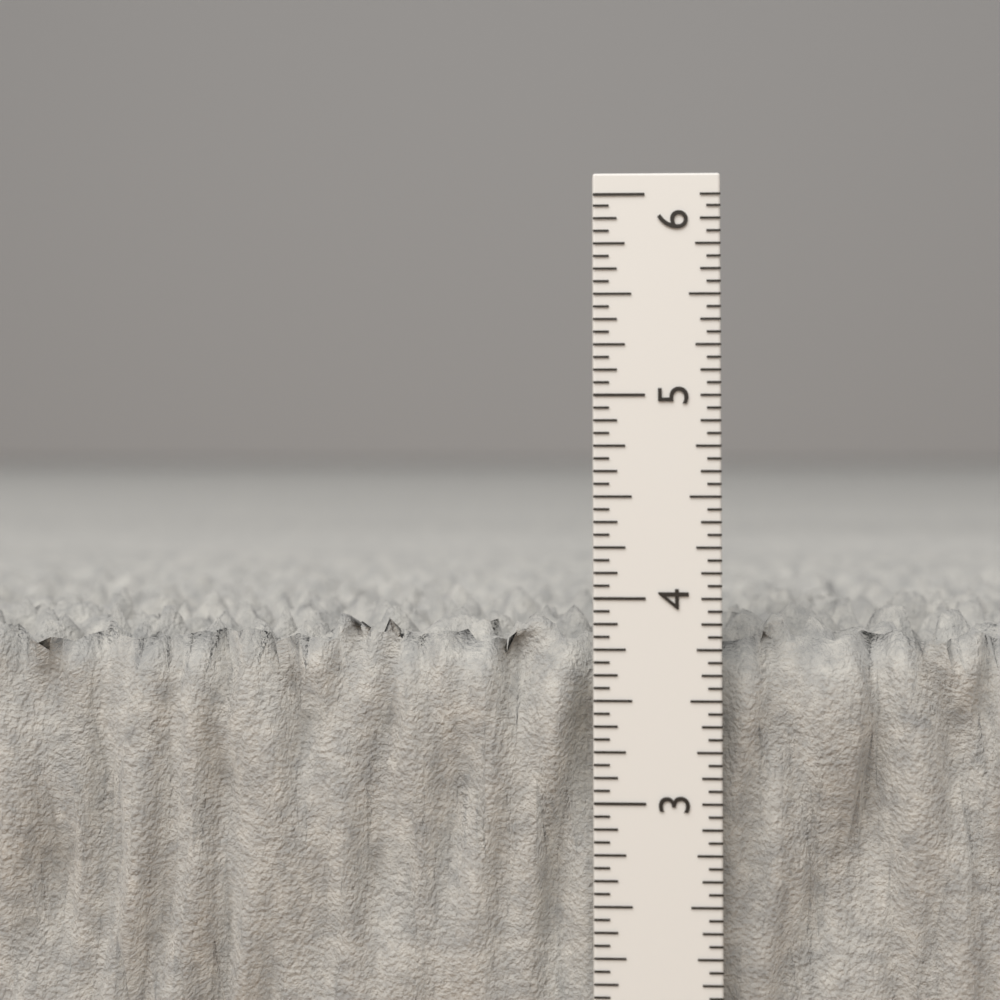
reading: 3.8750 in
